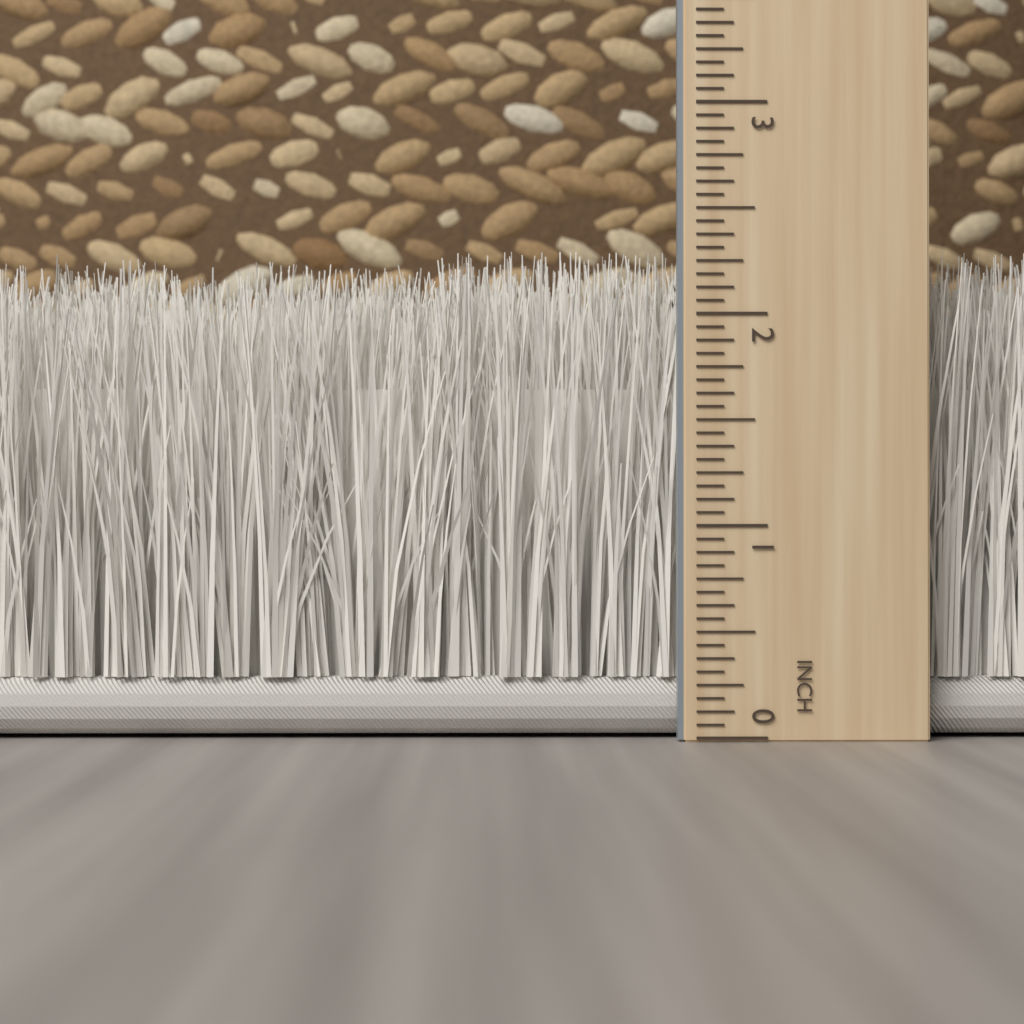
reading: 2.3125 inch
